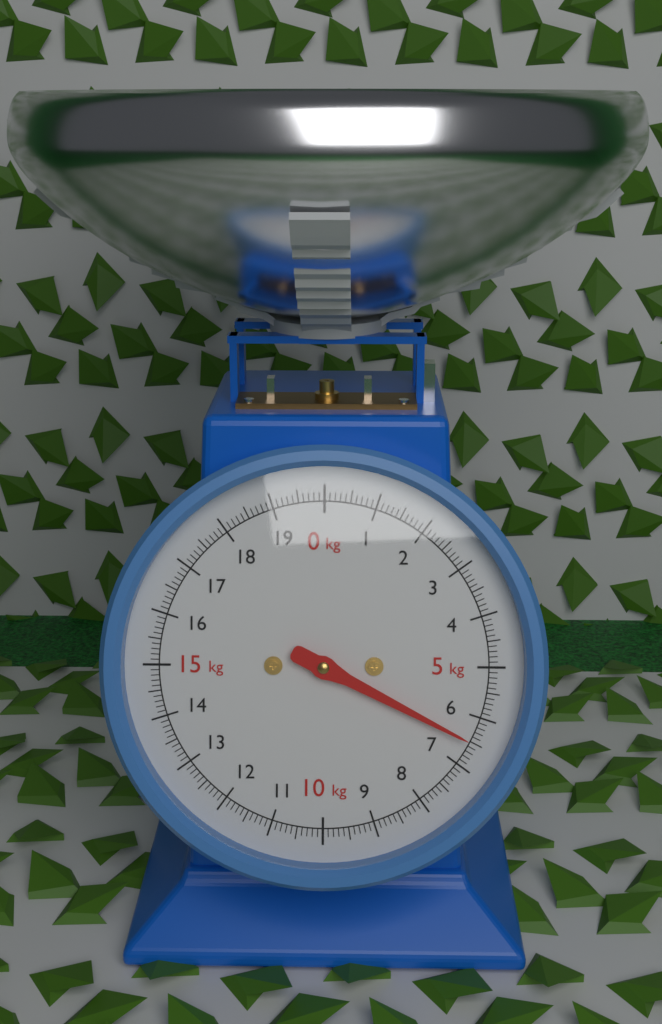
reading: 6.5 kg
